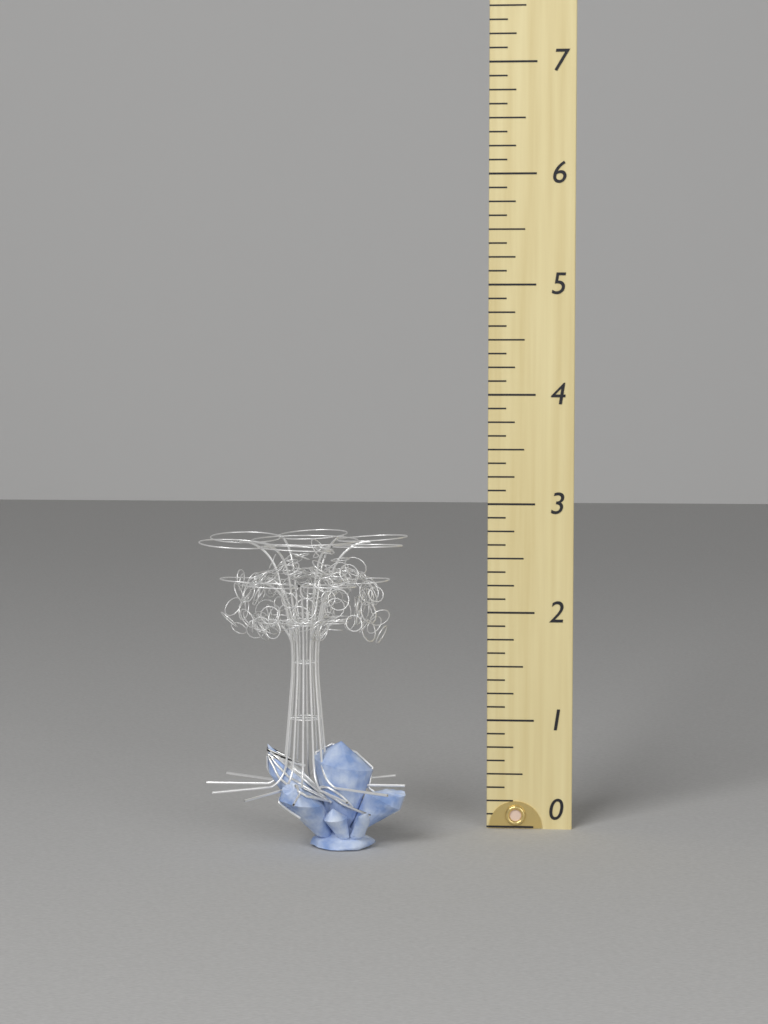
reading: 2.750 (no unit)
